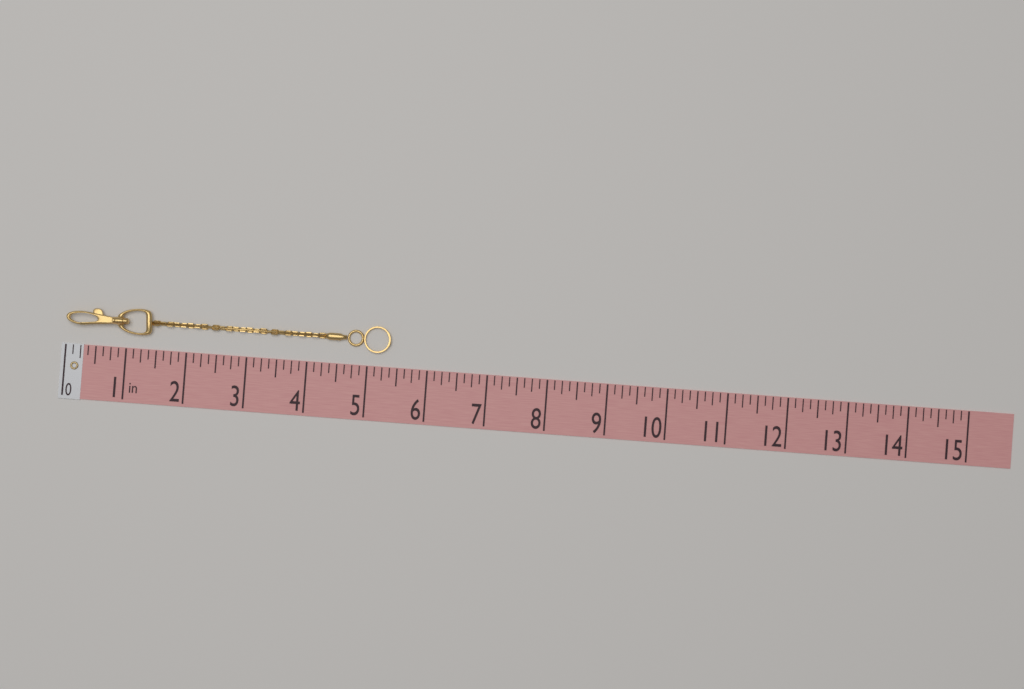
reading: 5.375 in
